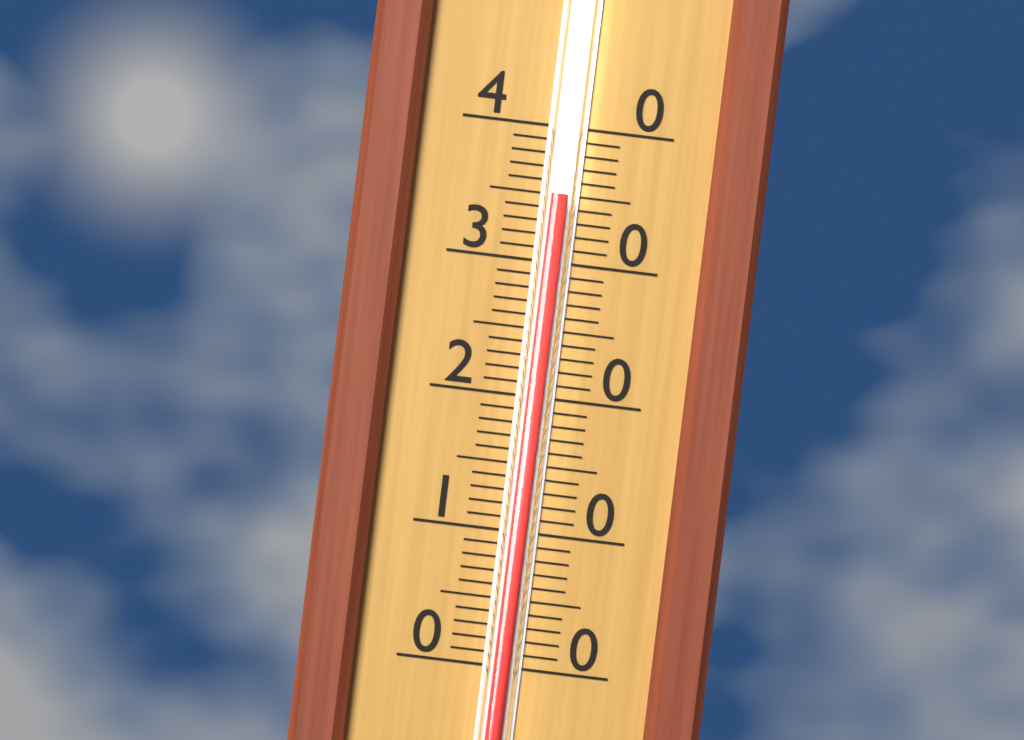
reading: 35 (no unit)
